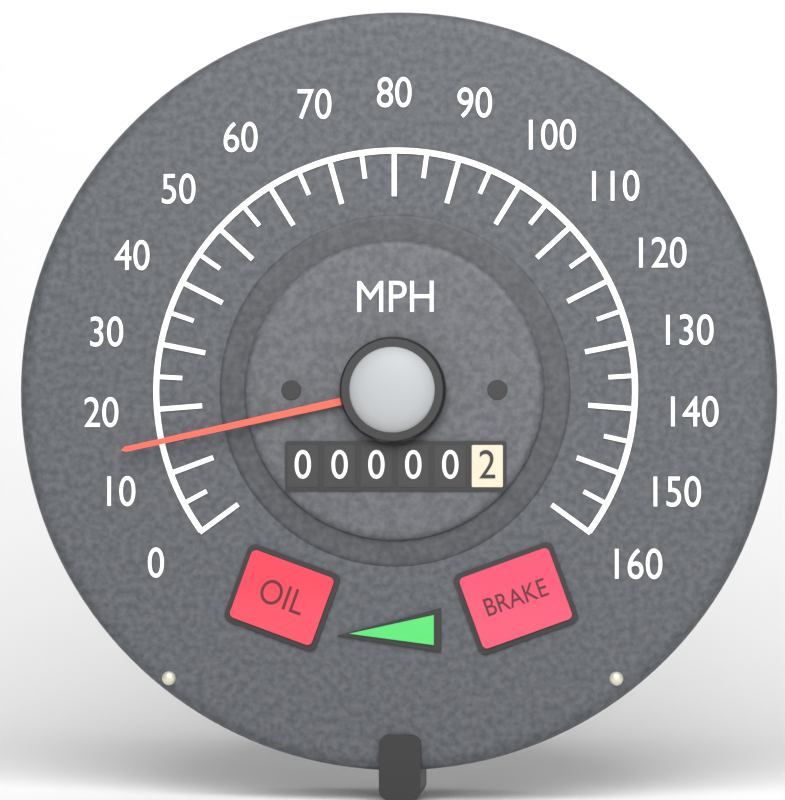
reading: 15 MPH
